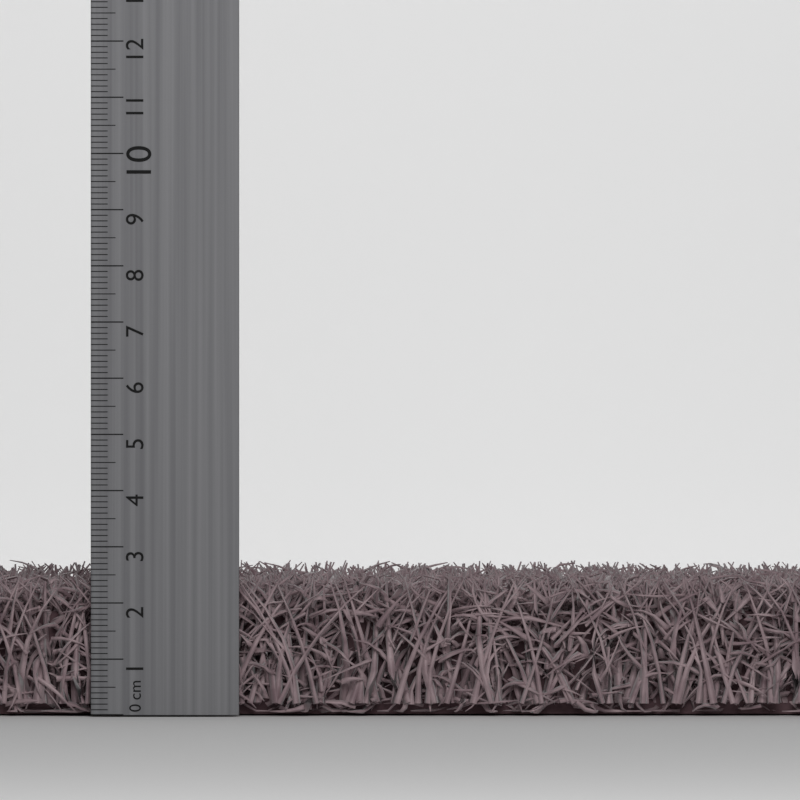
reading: 2.5 cm
